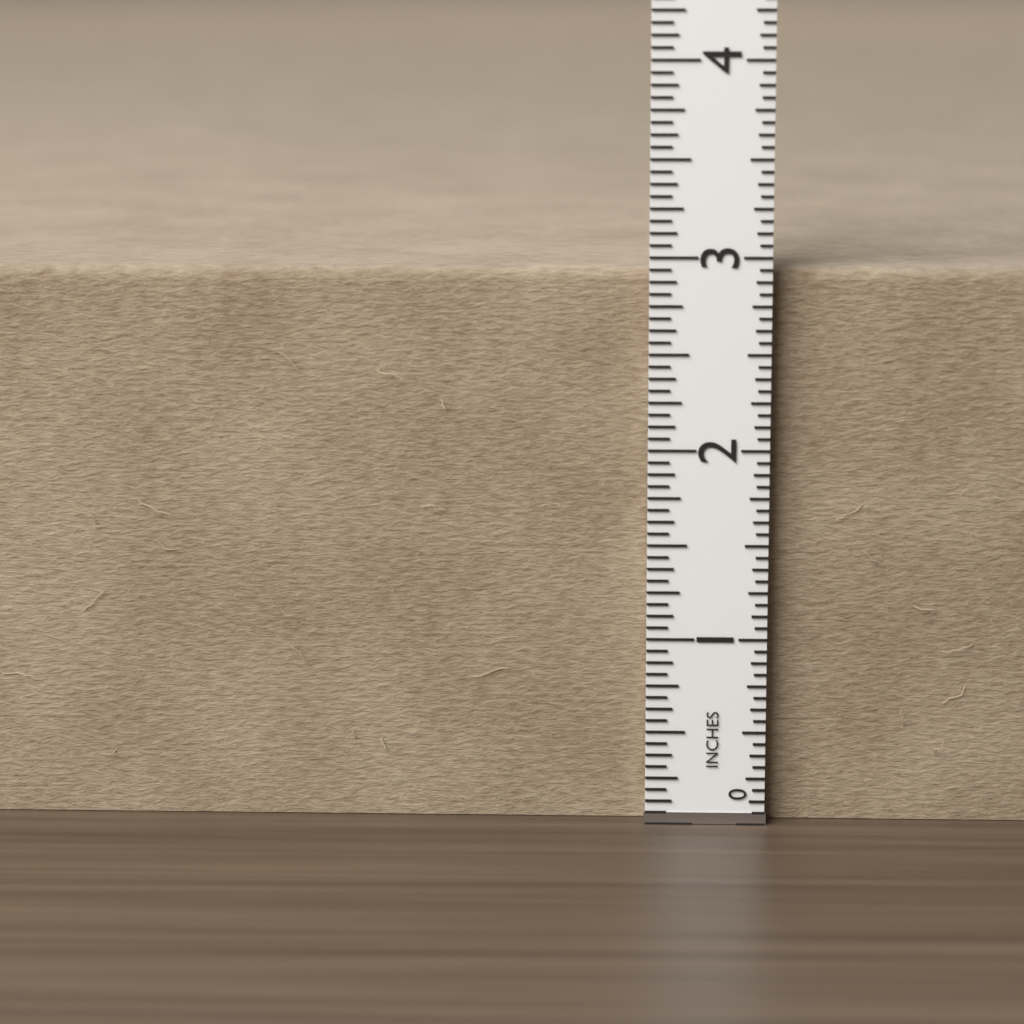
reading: 2.9375 in
